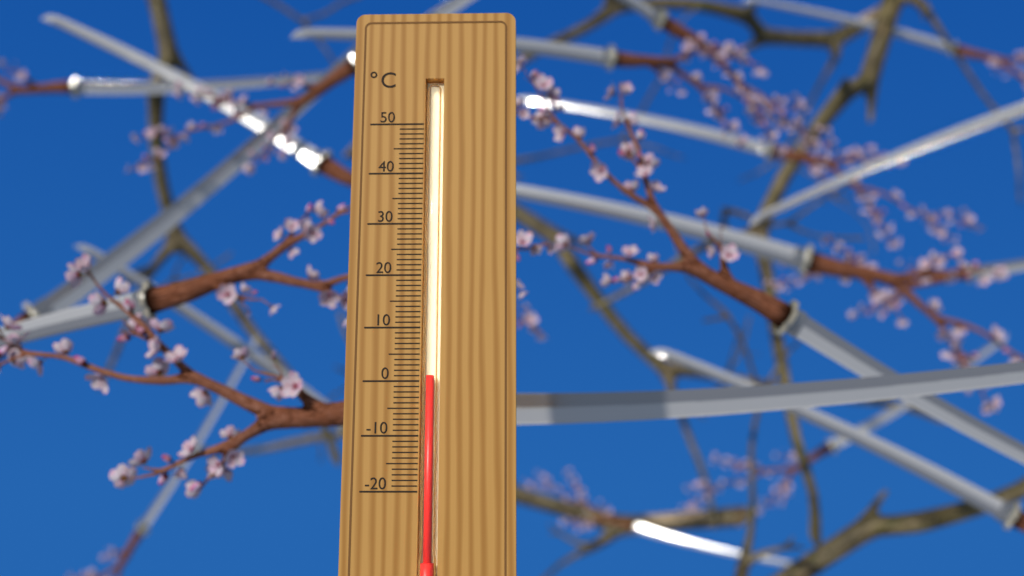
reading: 1 °C
